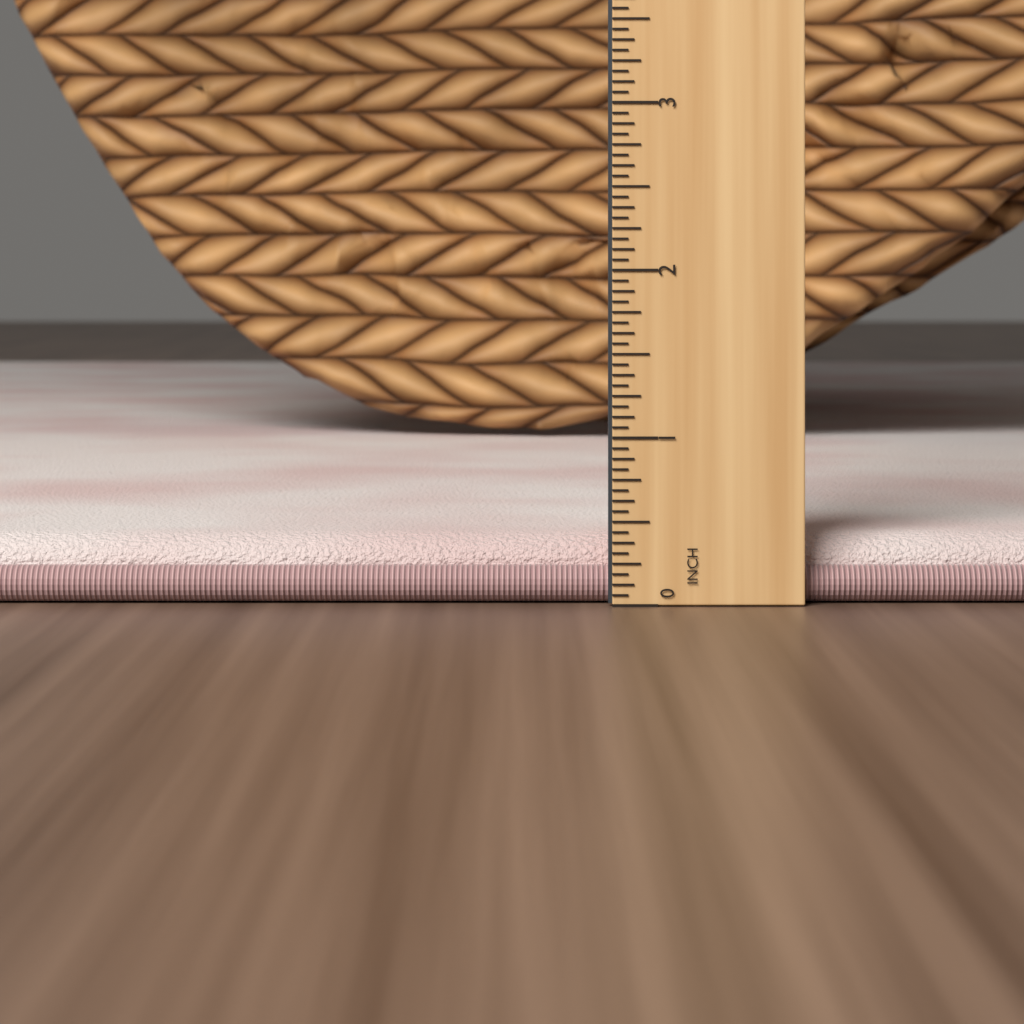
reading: 0.4000 in
